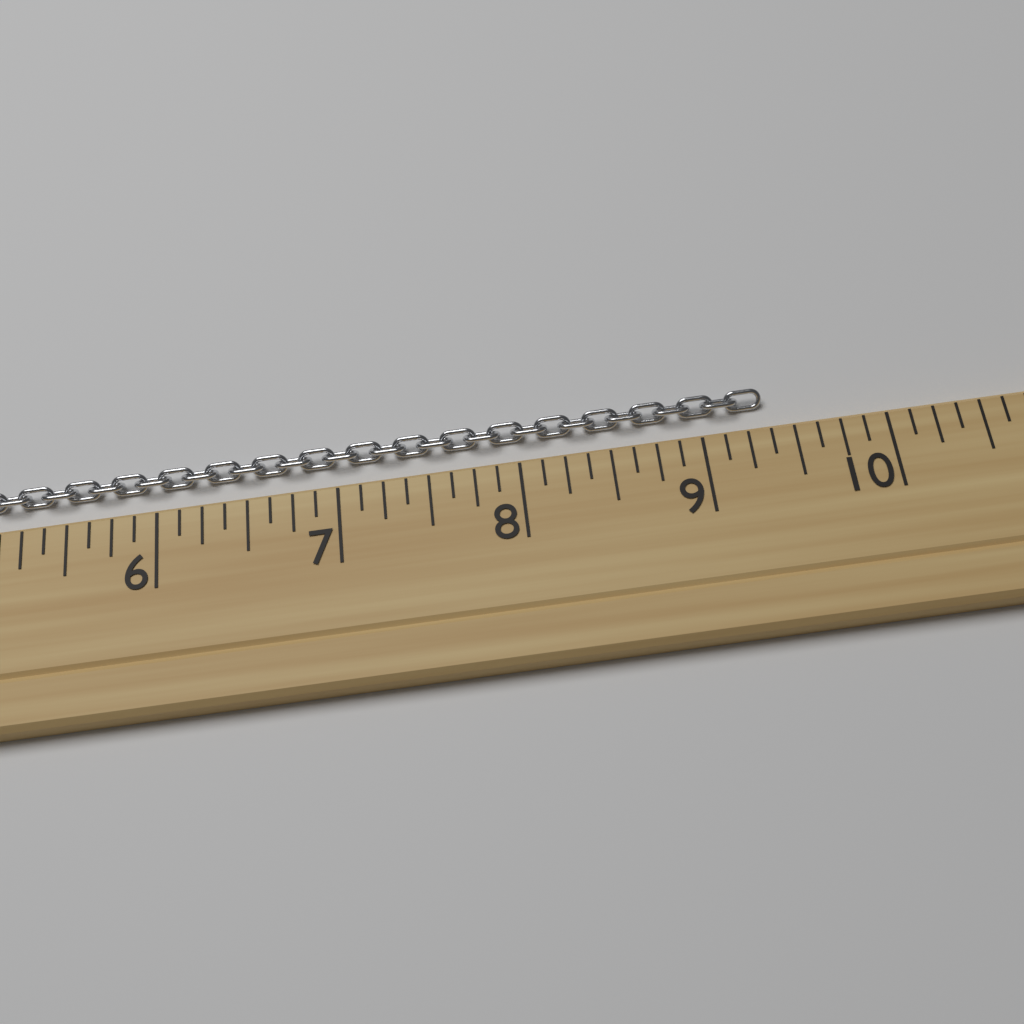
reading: 9.375 (no unit)
